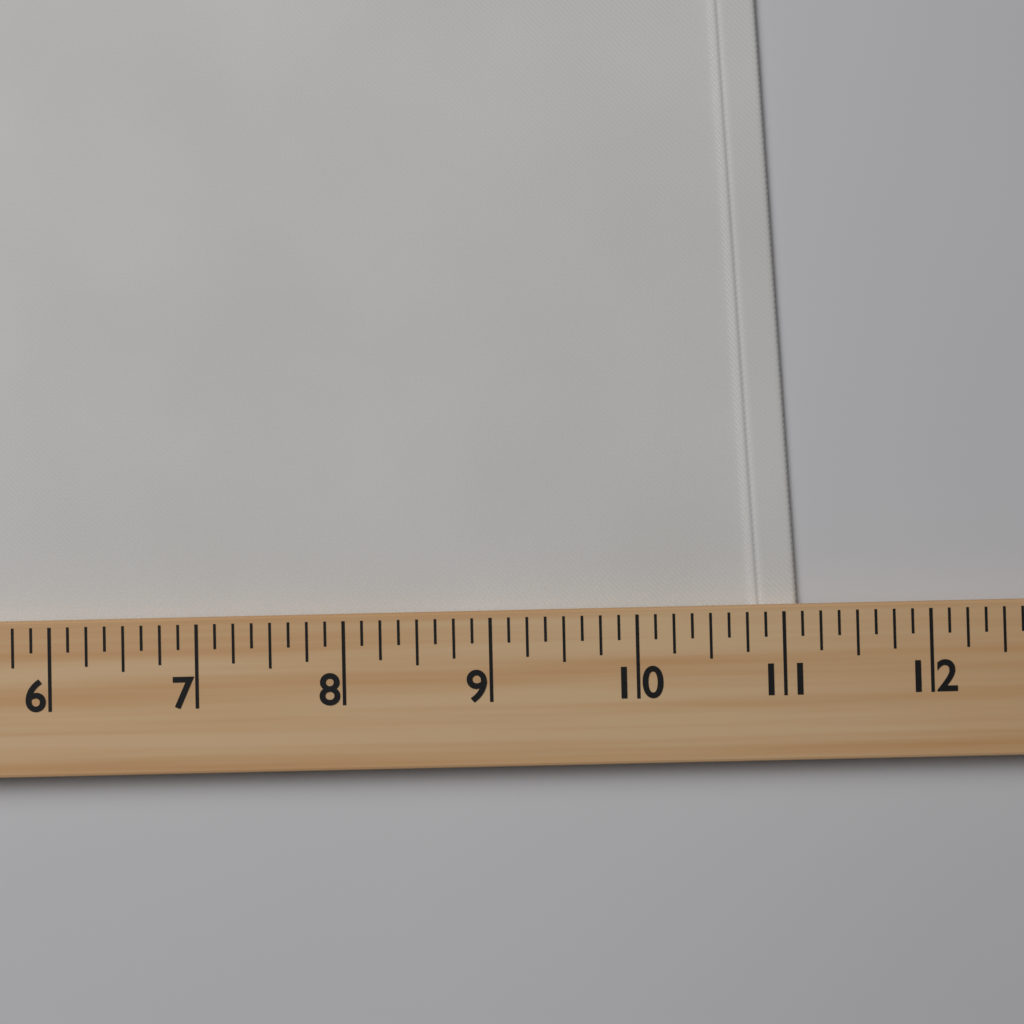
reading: 11.125 (no unit)
